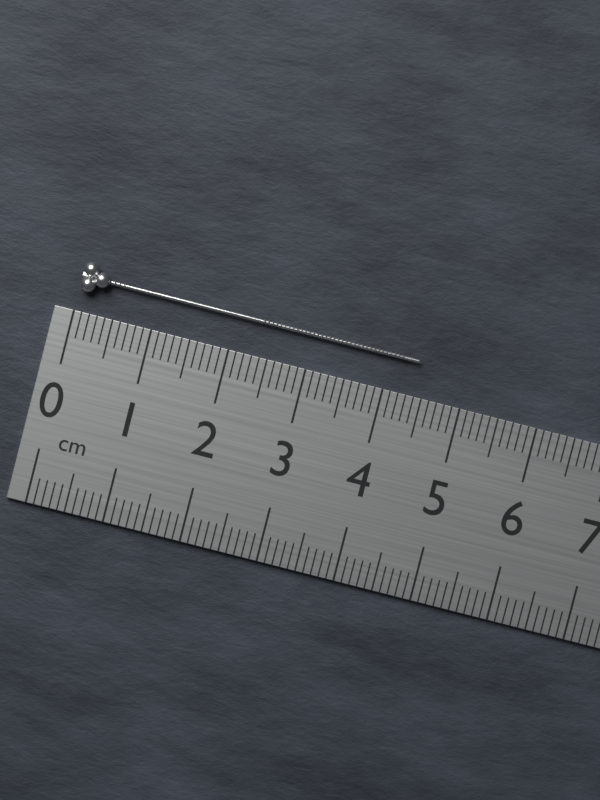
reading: 4.4 cm
